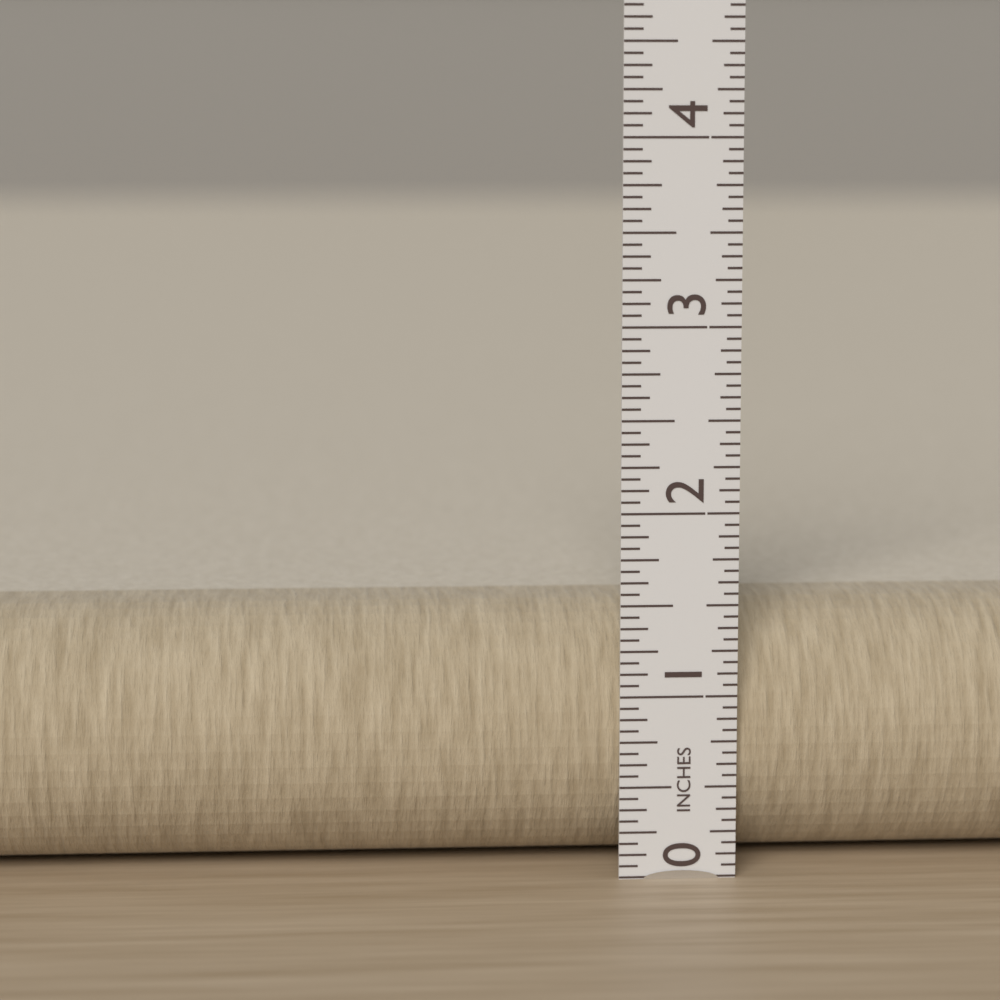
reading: 1.4375 in
